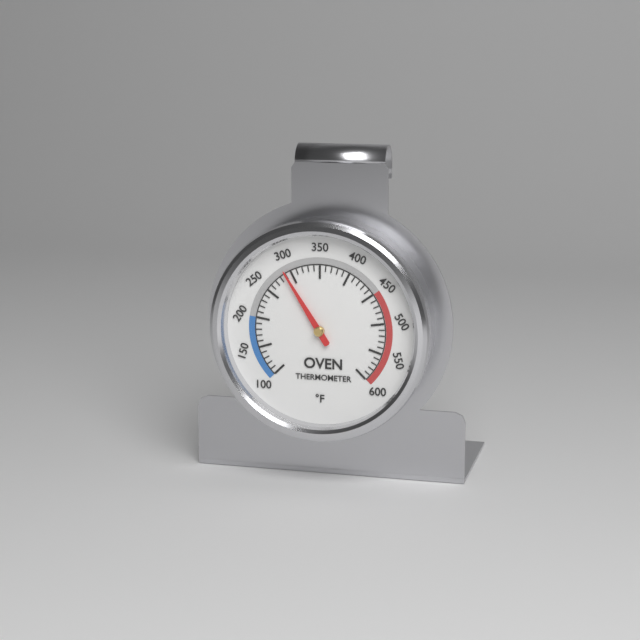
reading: 290 °F
